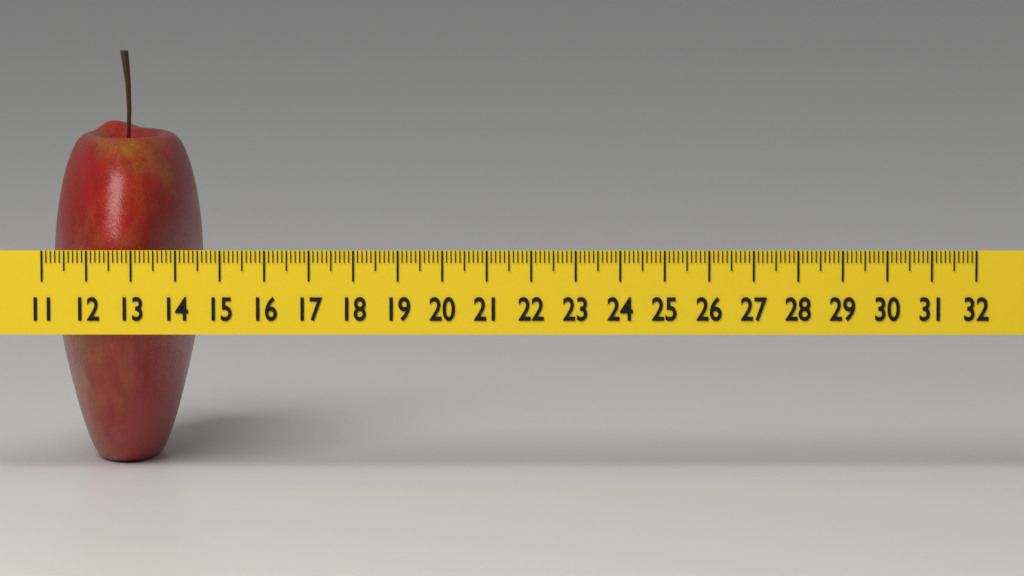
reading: 14.4 (no unit)
